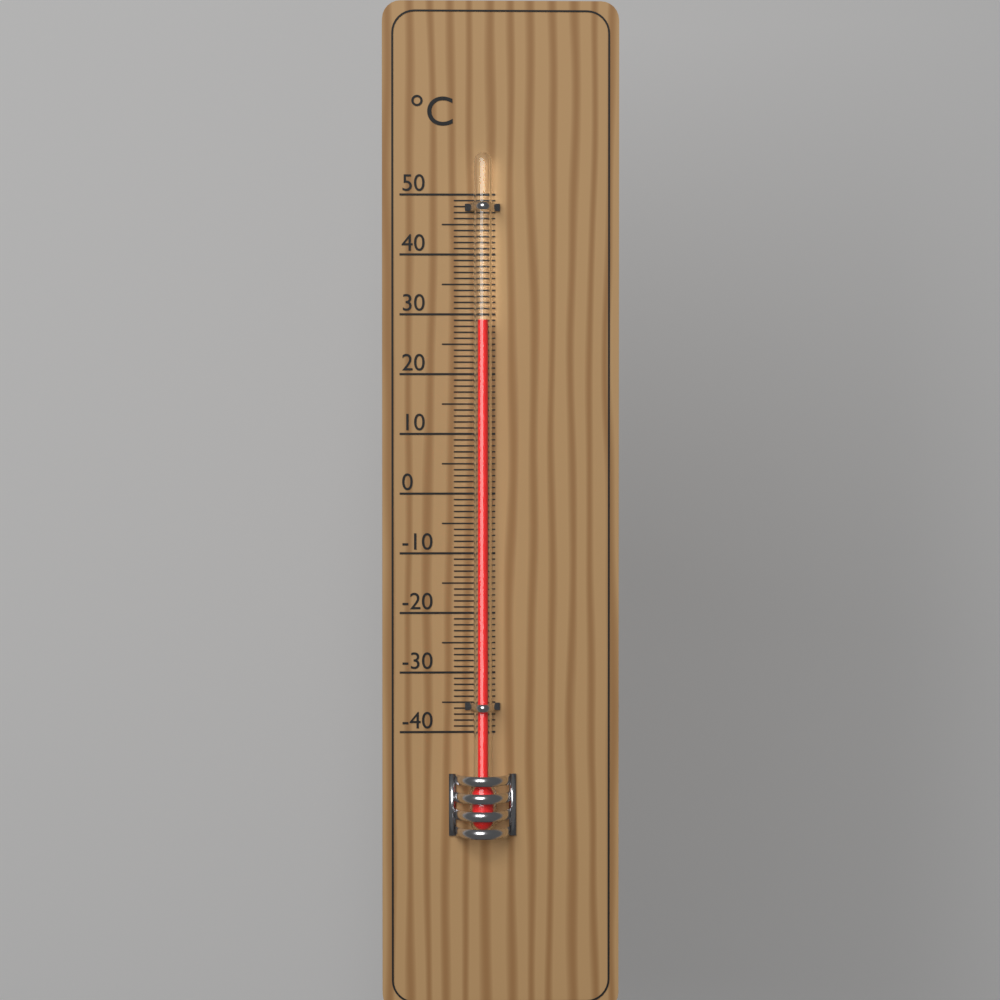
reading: 29 °C
